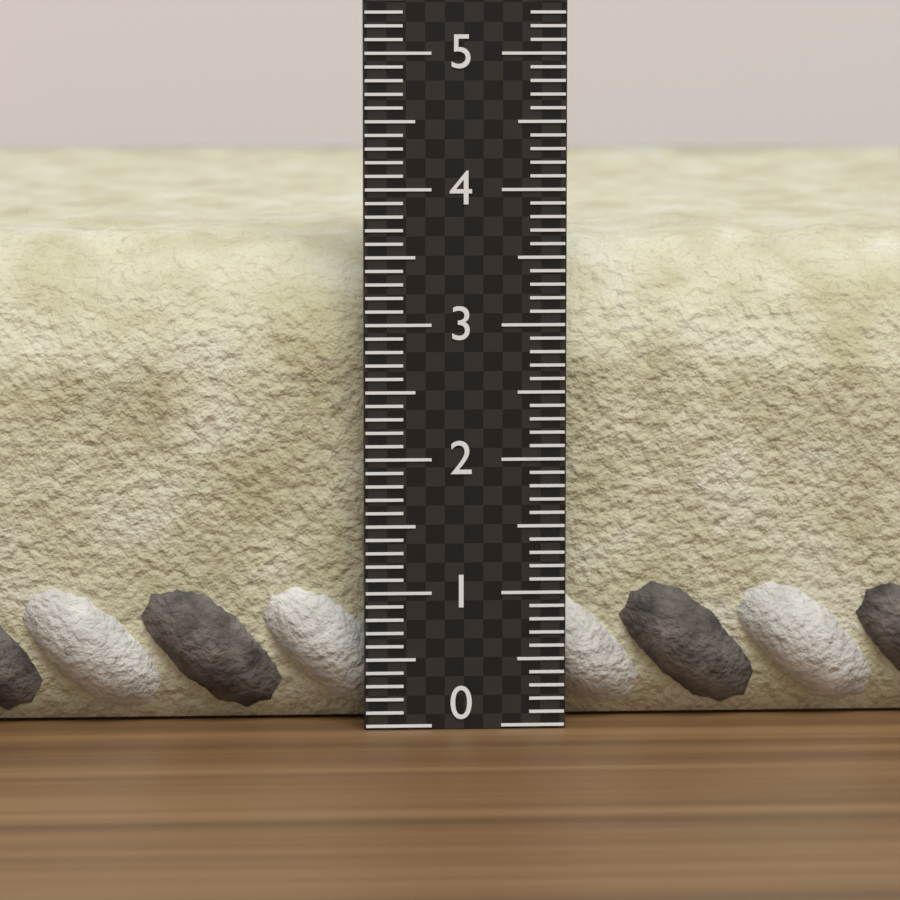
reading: 3.7 (no unit)
